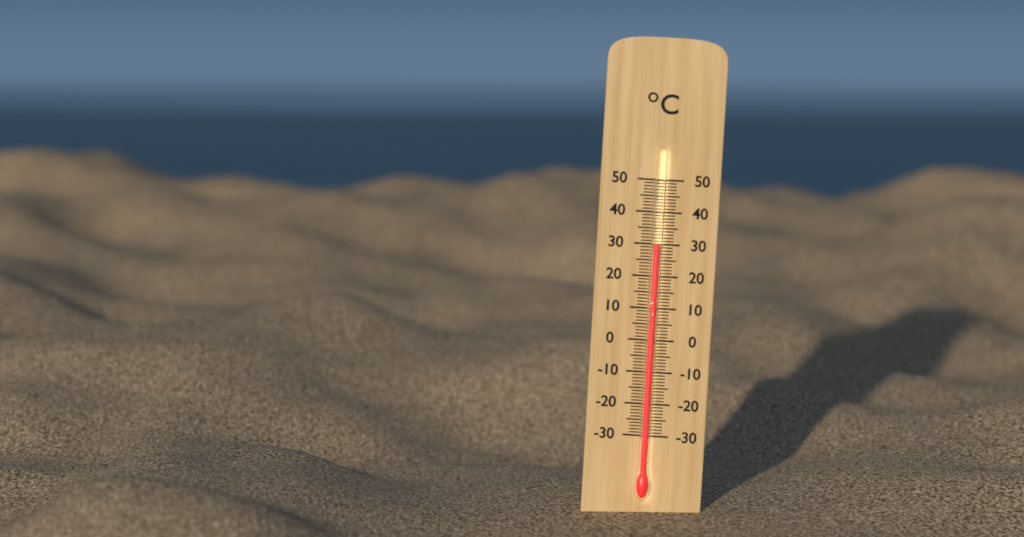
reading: 30 °C
